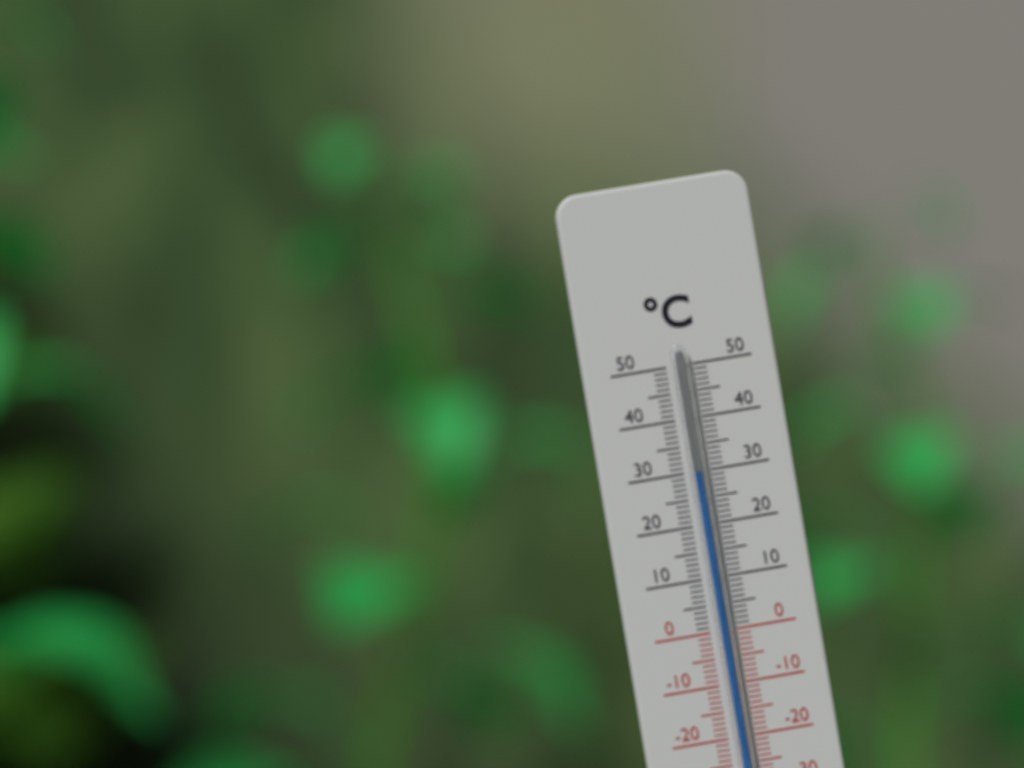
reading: 30 °C
